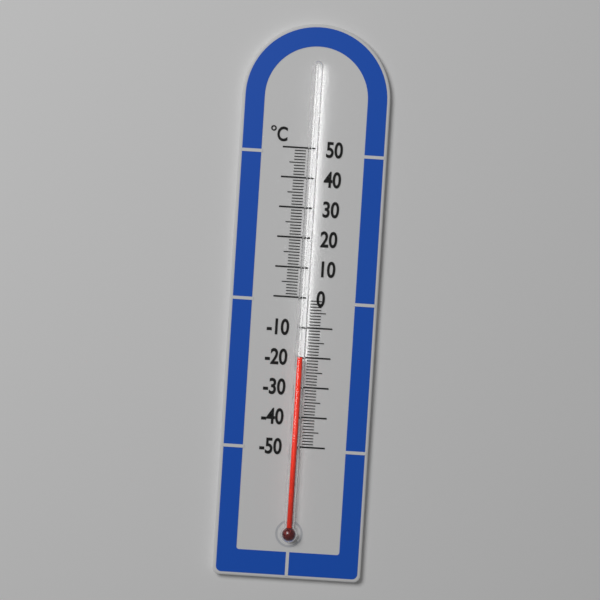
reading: -20 °C
